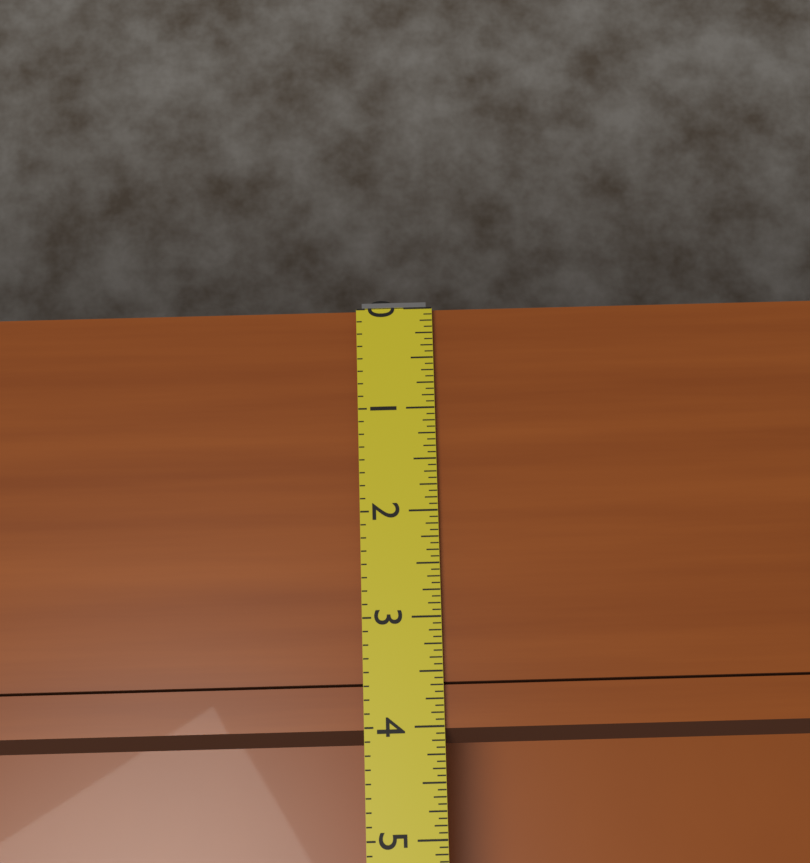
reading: 4.1875 (no unit)
